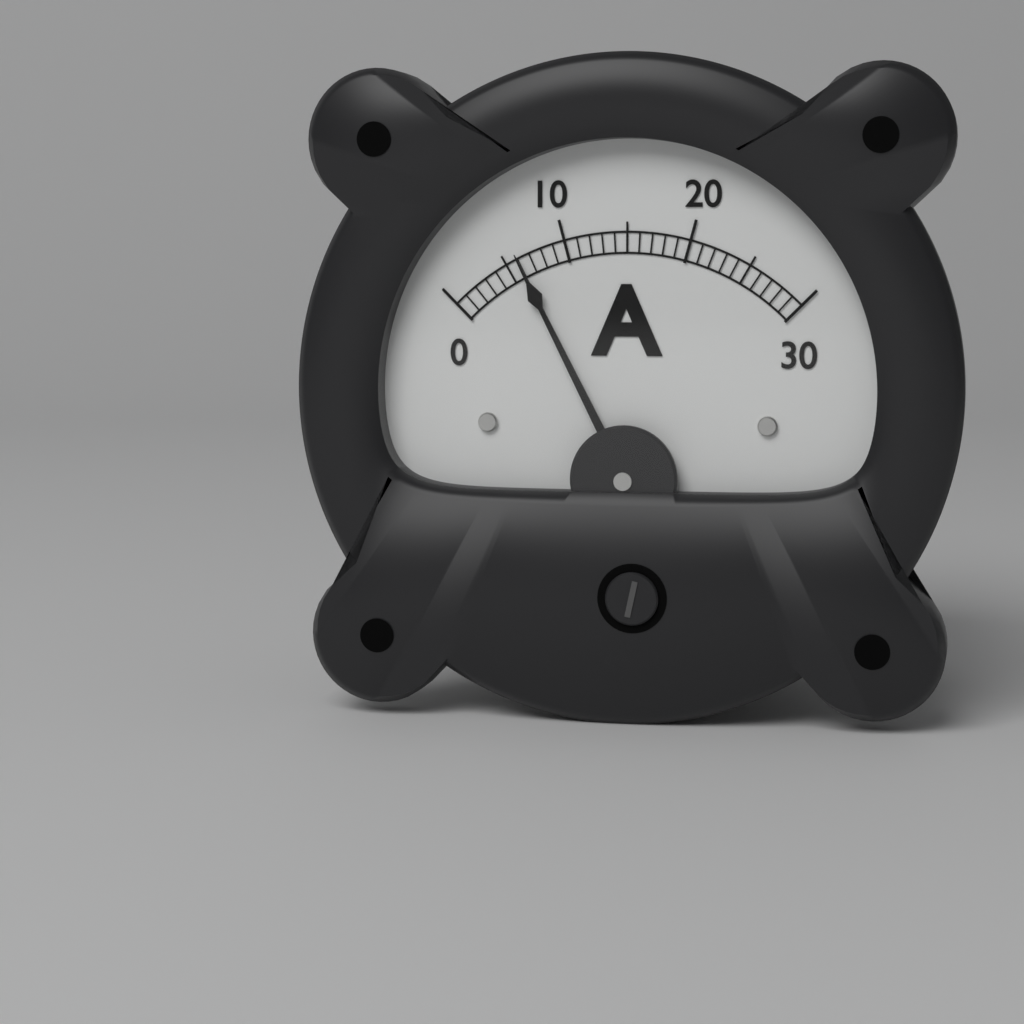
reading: 6 A
